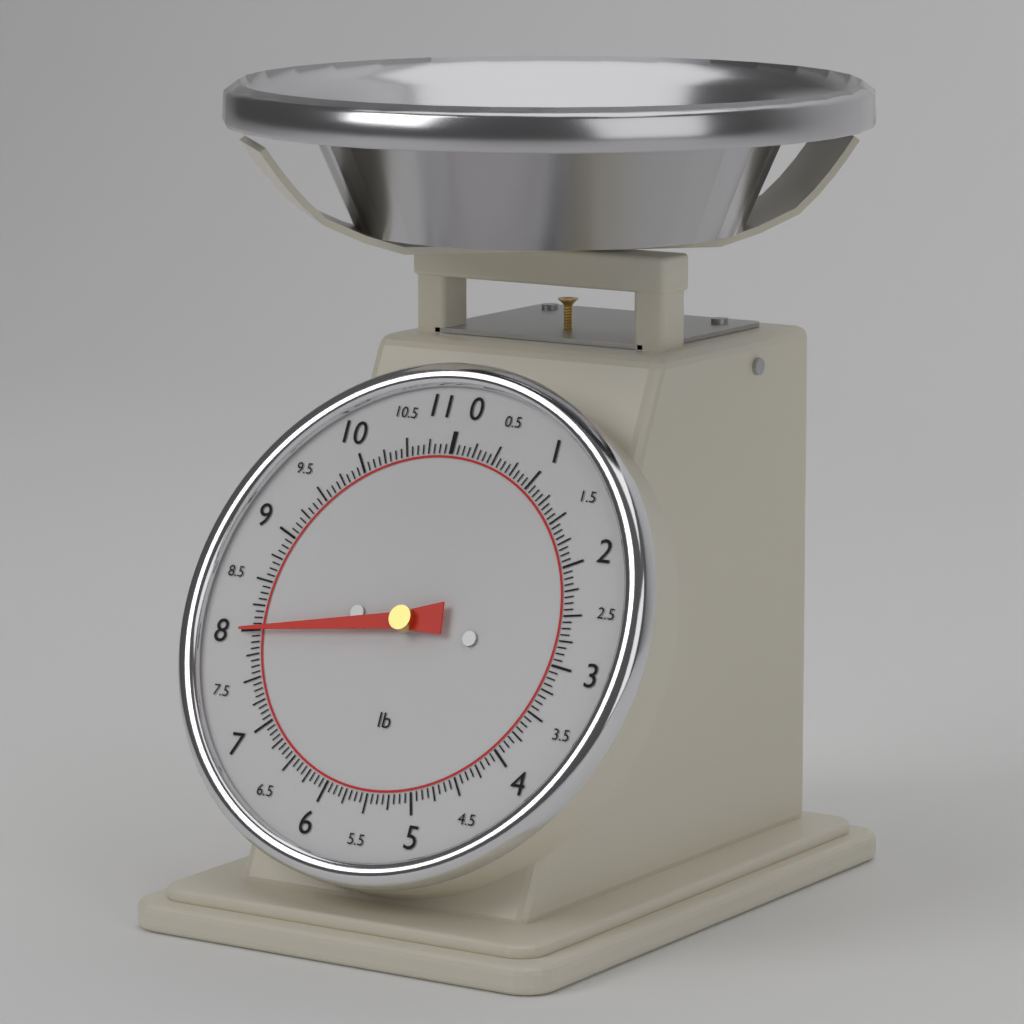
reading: 8.0000 lb
